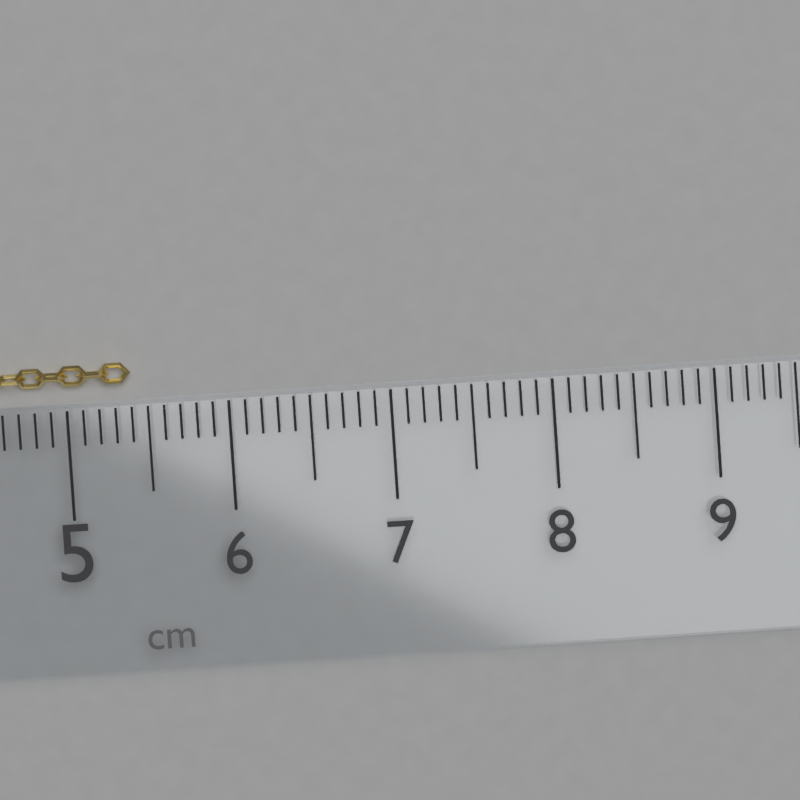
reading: 5.4 cm
